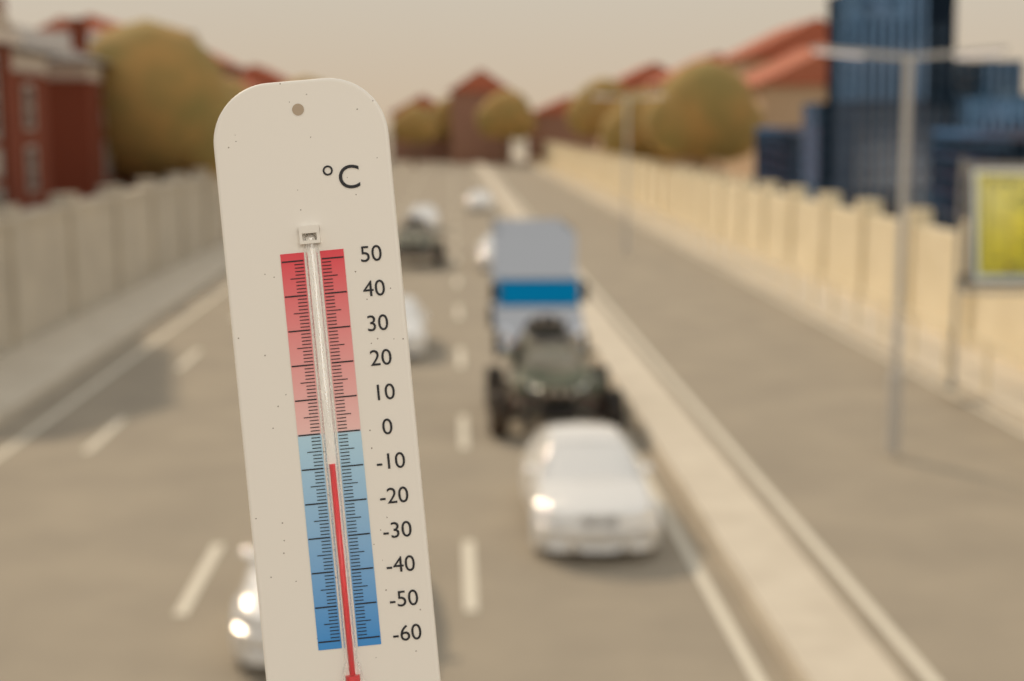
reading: -9 °C
